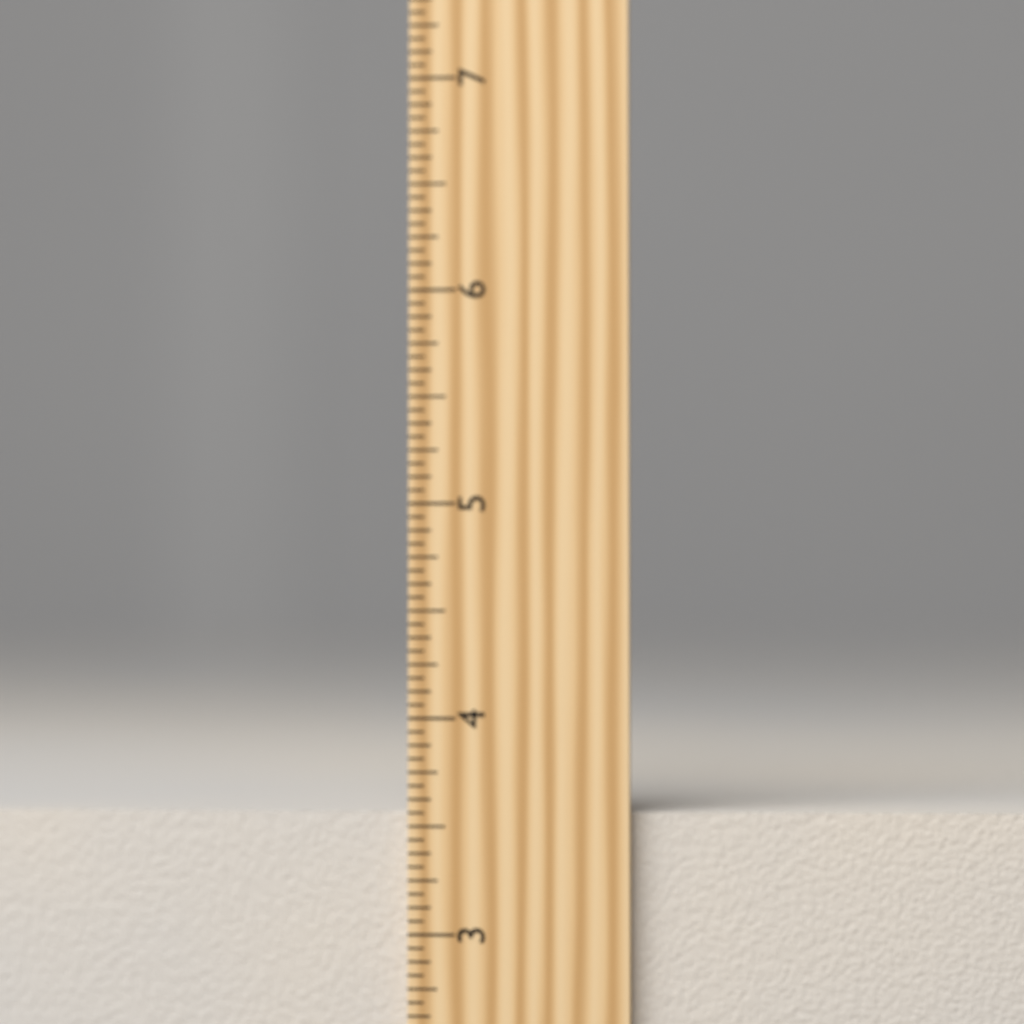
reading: 3.5625 inch
